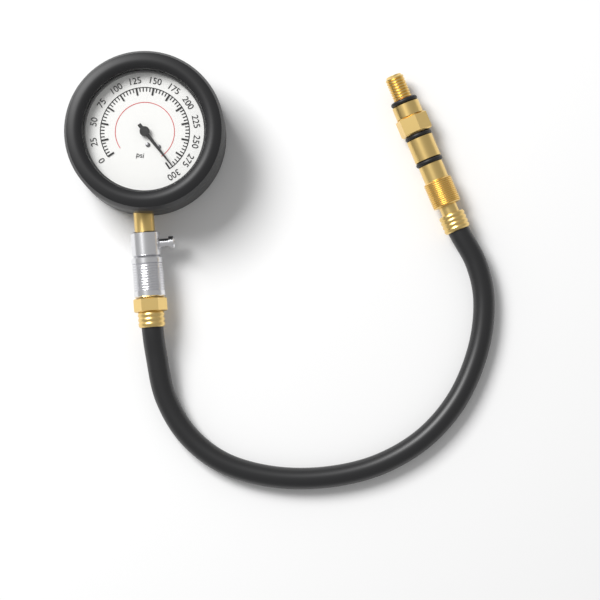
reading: 295 psi
